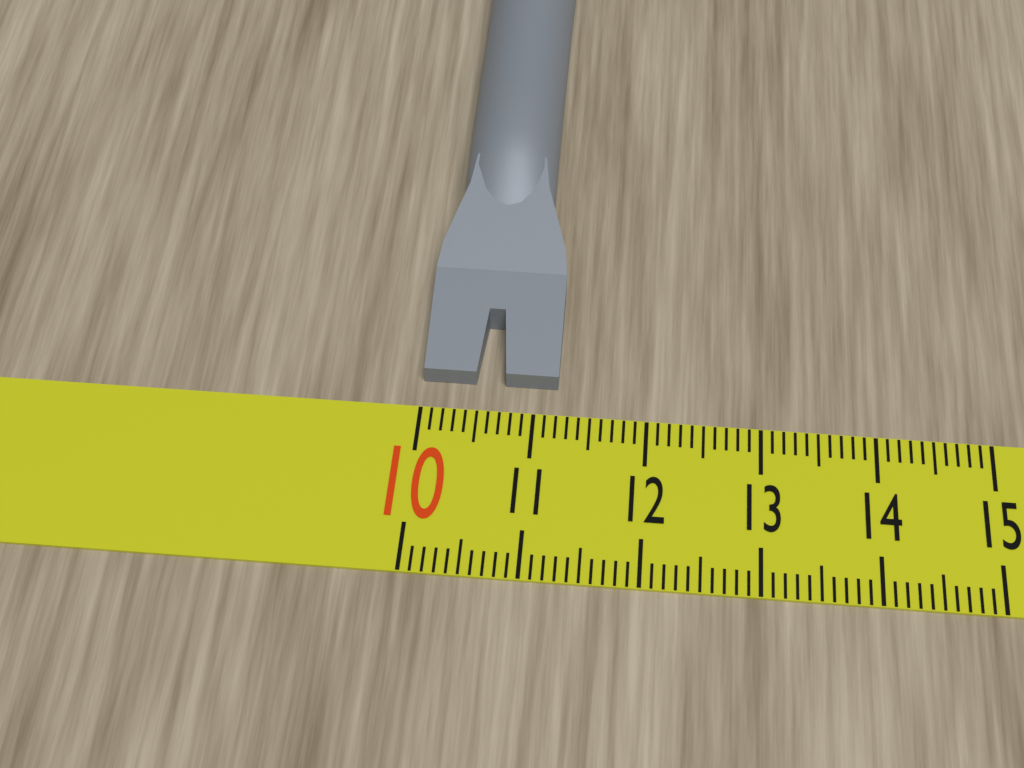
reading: 11.2 (no unit)
